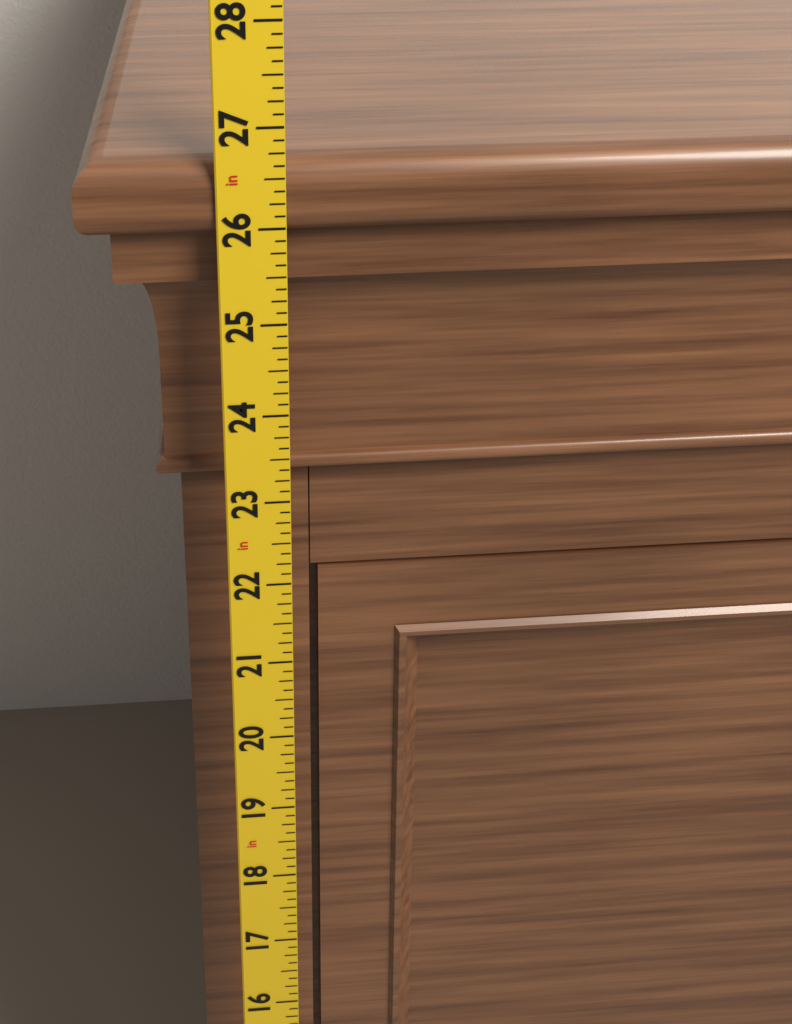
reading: 26.625 in
